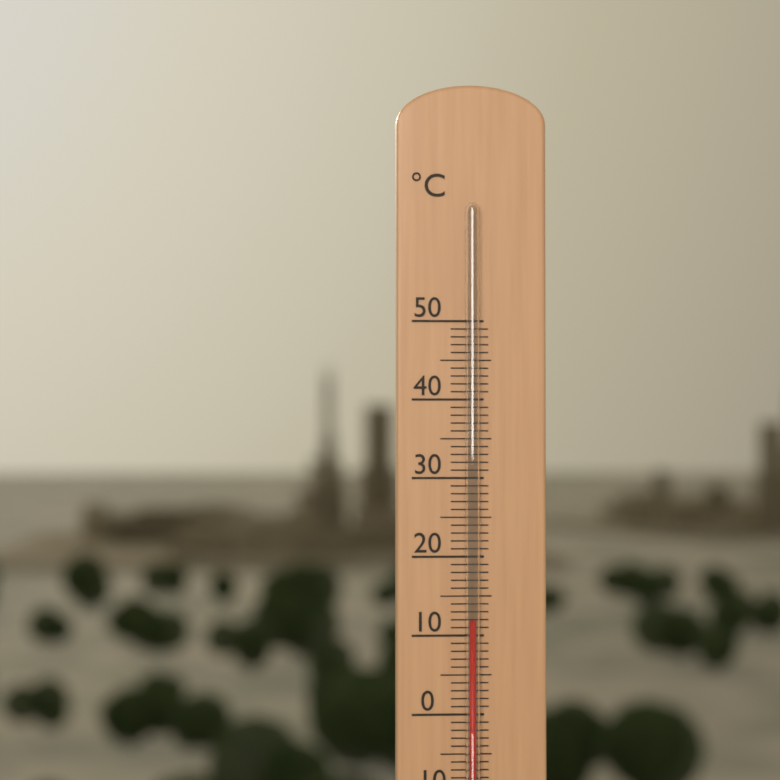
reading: 12 °C
